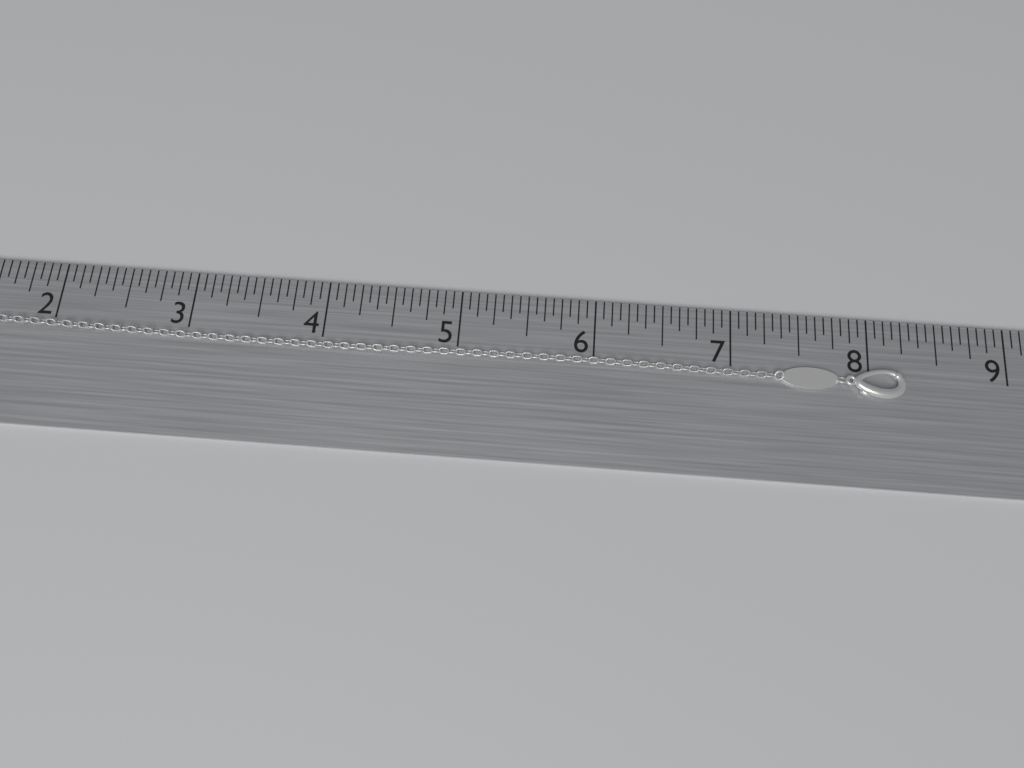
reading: 8.2500 in
